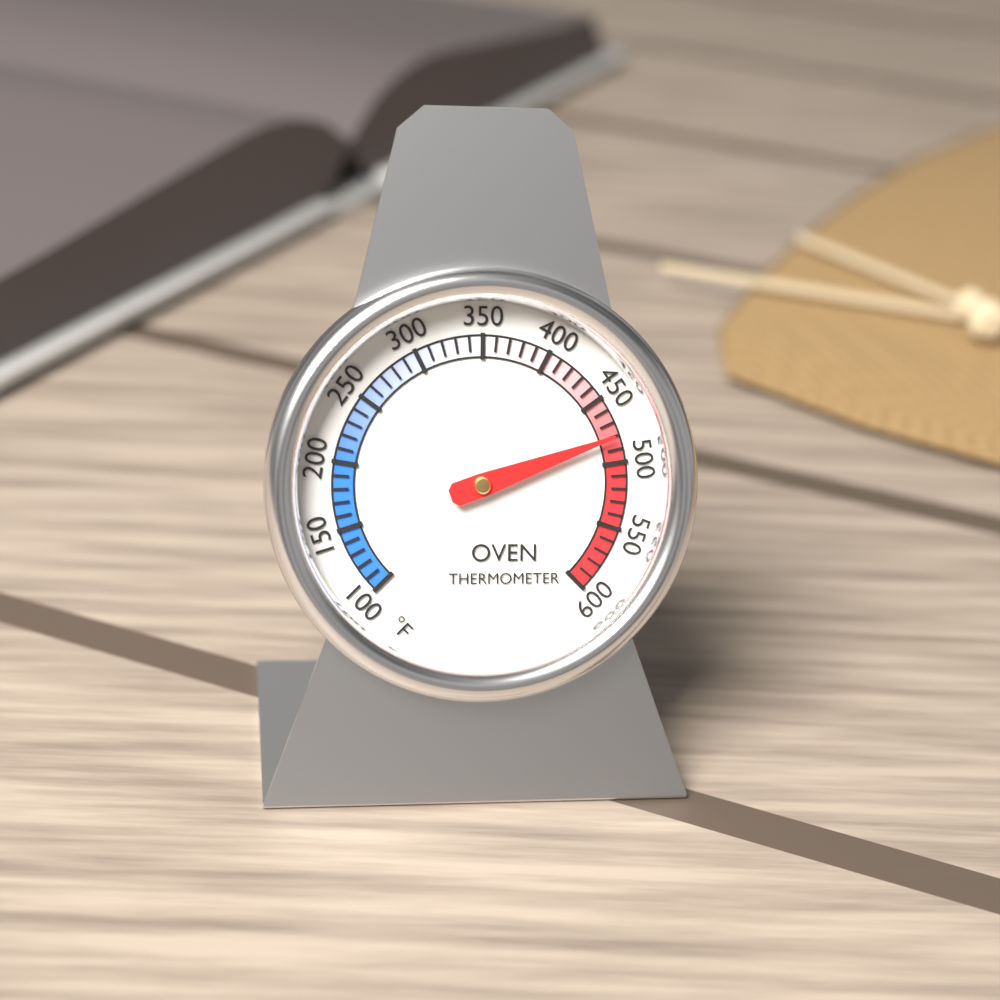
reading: 480 °F
